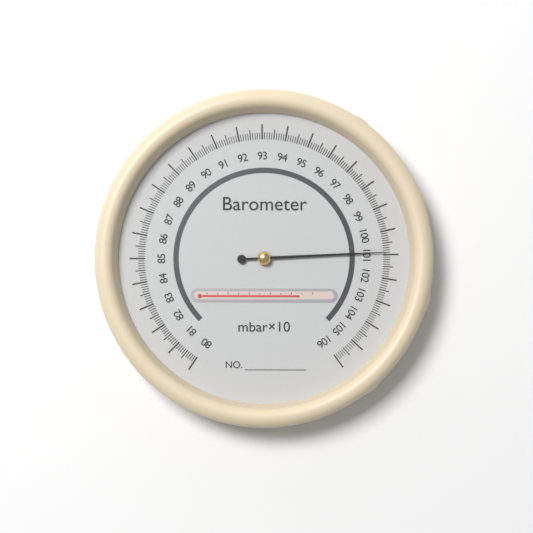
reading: 100.9 mbar×10
